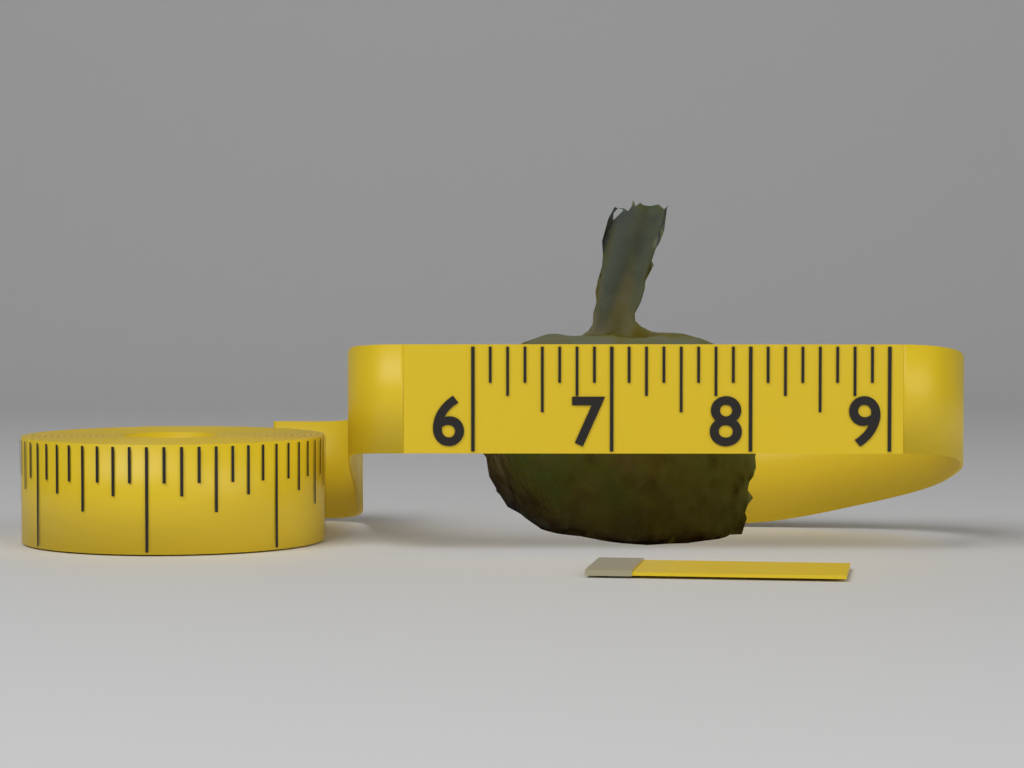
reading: 8.125 (no unit)
